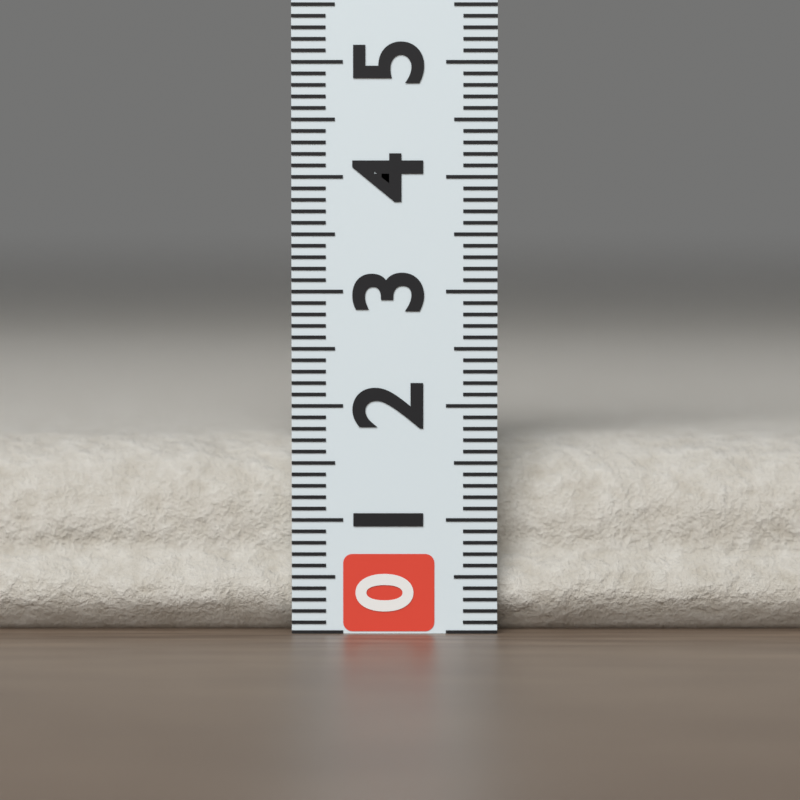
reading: 1.7 (no unit)
